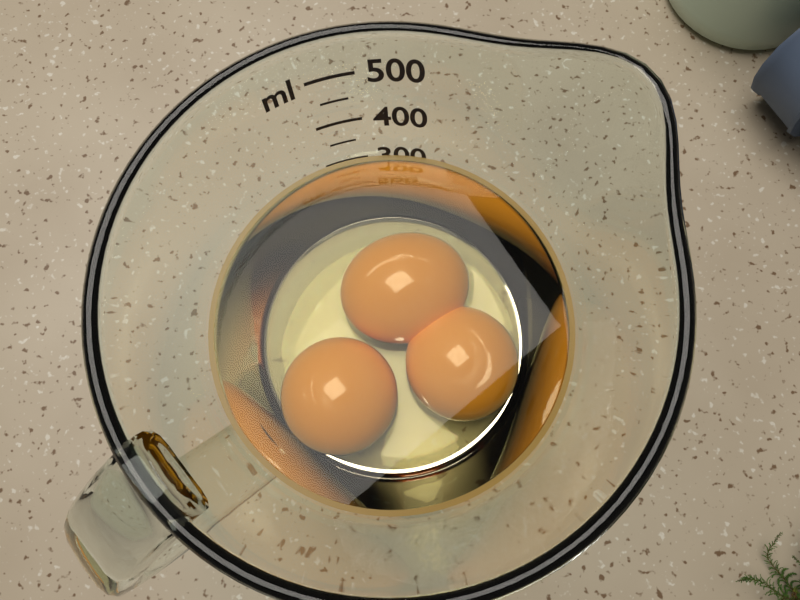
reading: 300 ml
